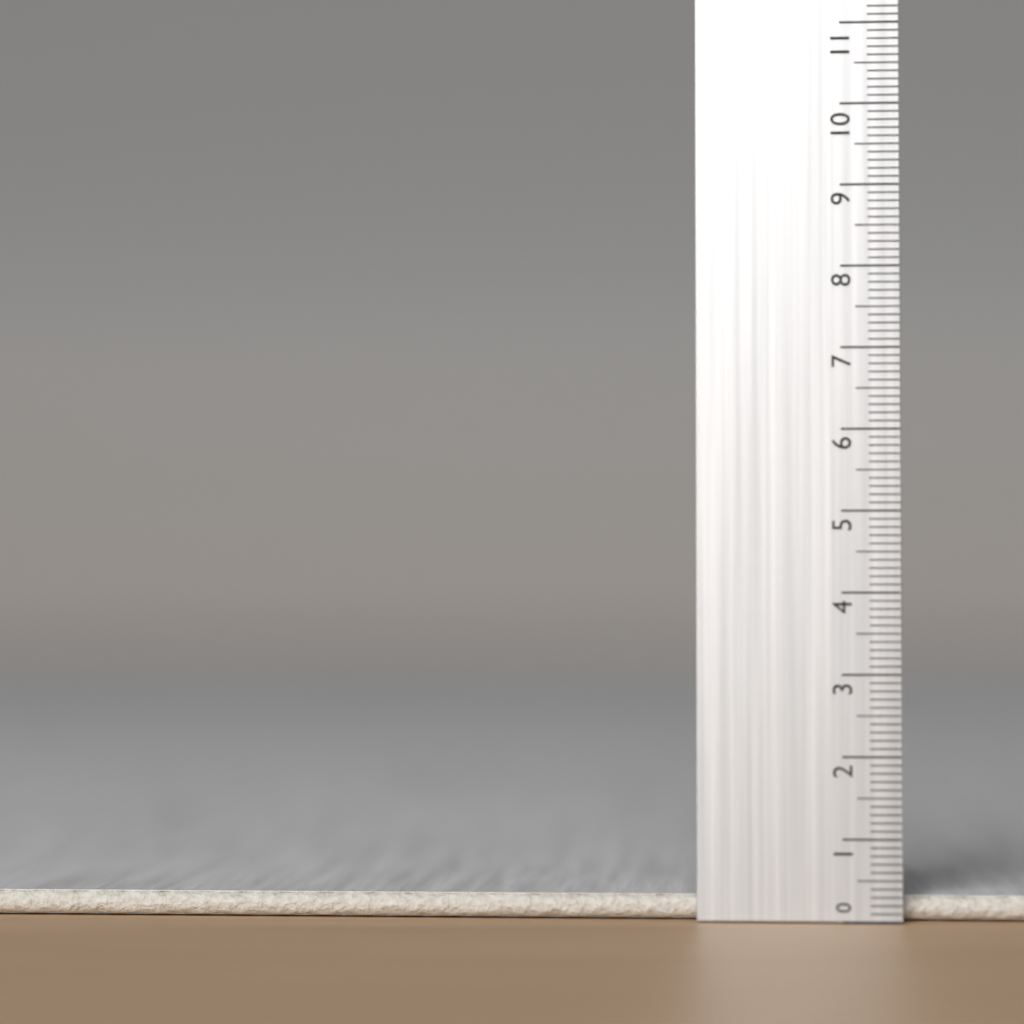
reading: 0.3 (no unit)
